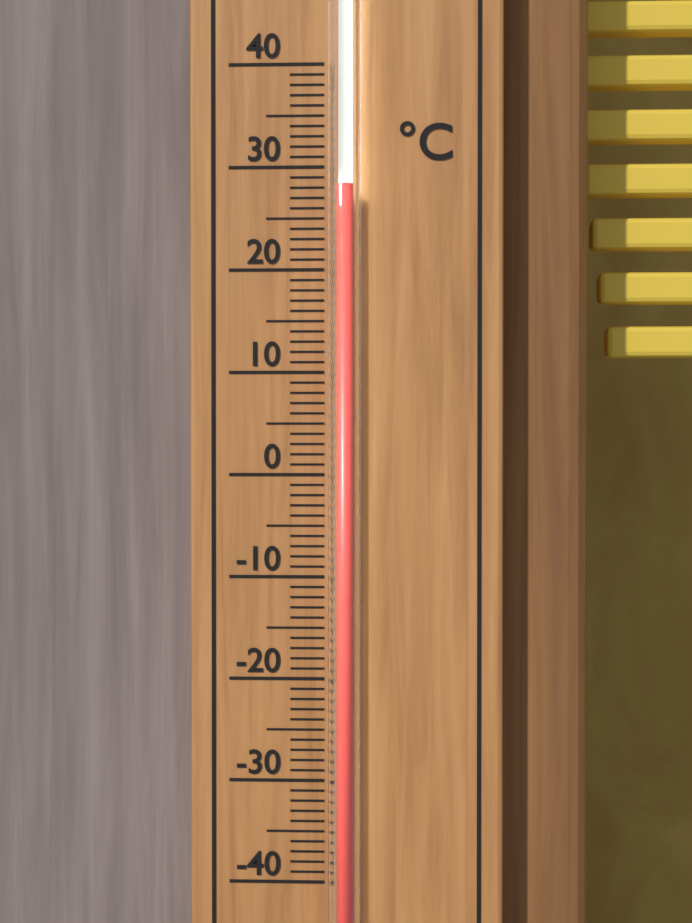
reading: 28 °C
